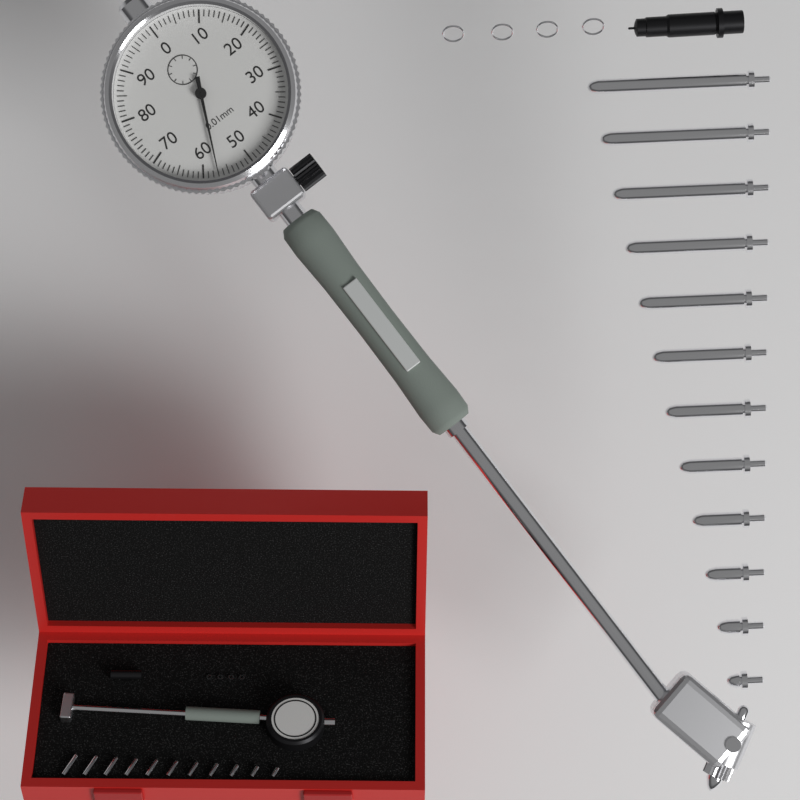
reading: 0.57 mm
